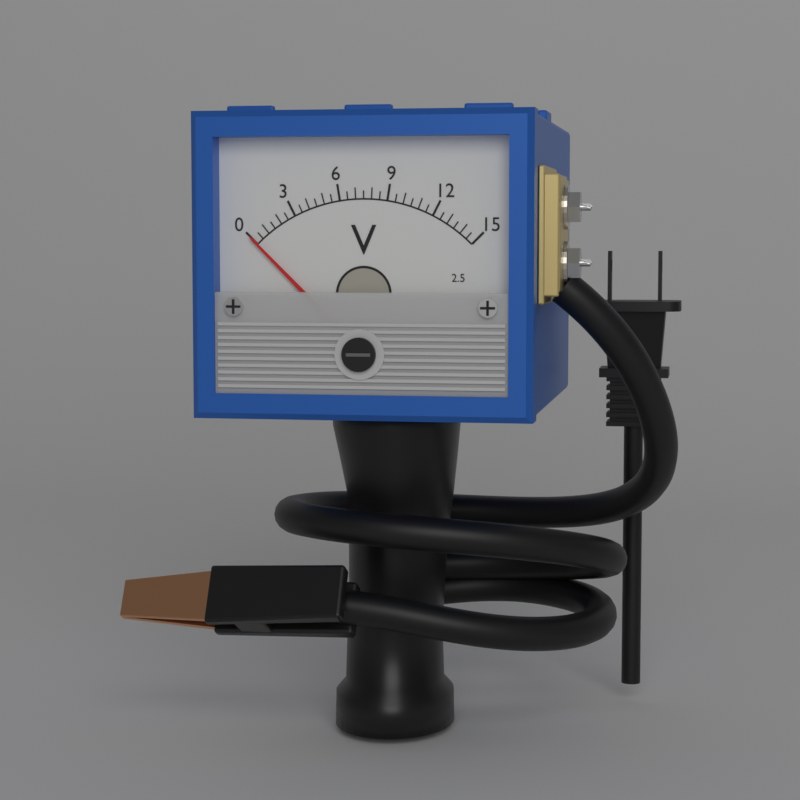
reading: 0.0 V
